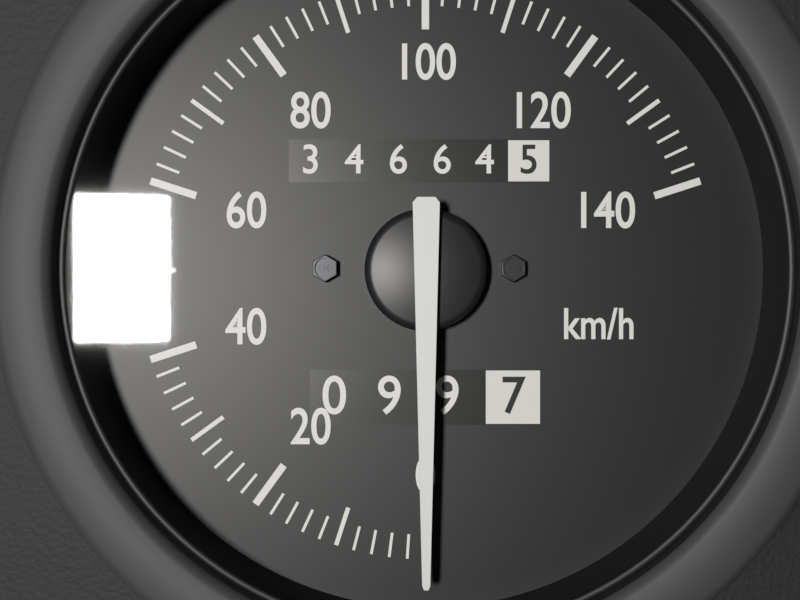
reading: 0 km/h
